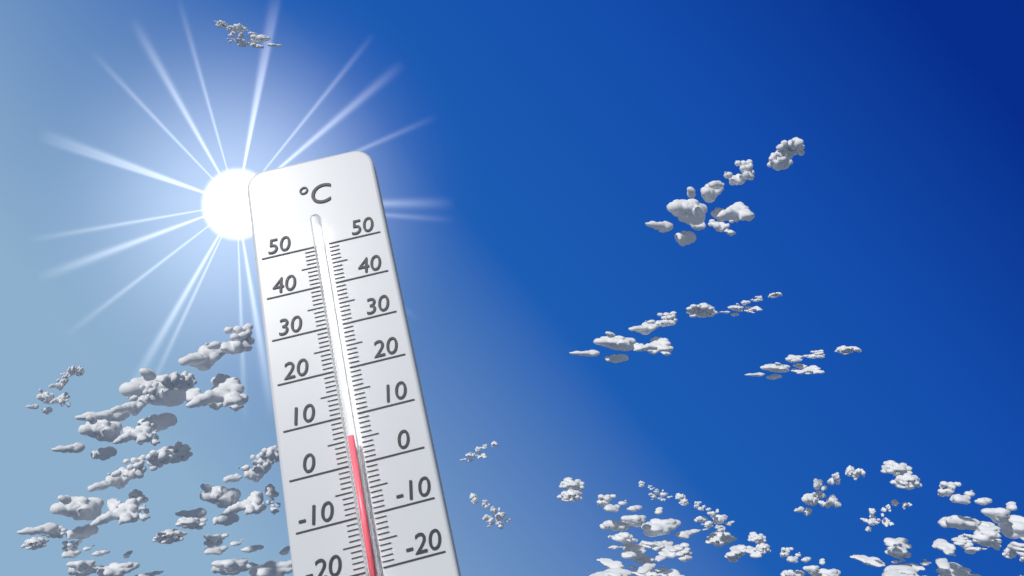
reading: 5 °C
